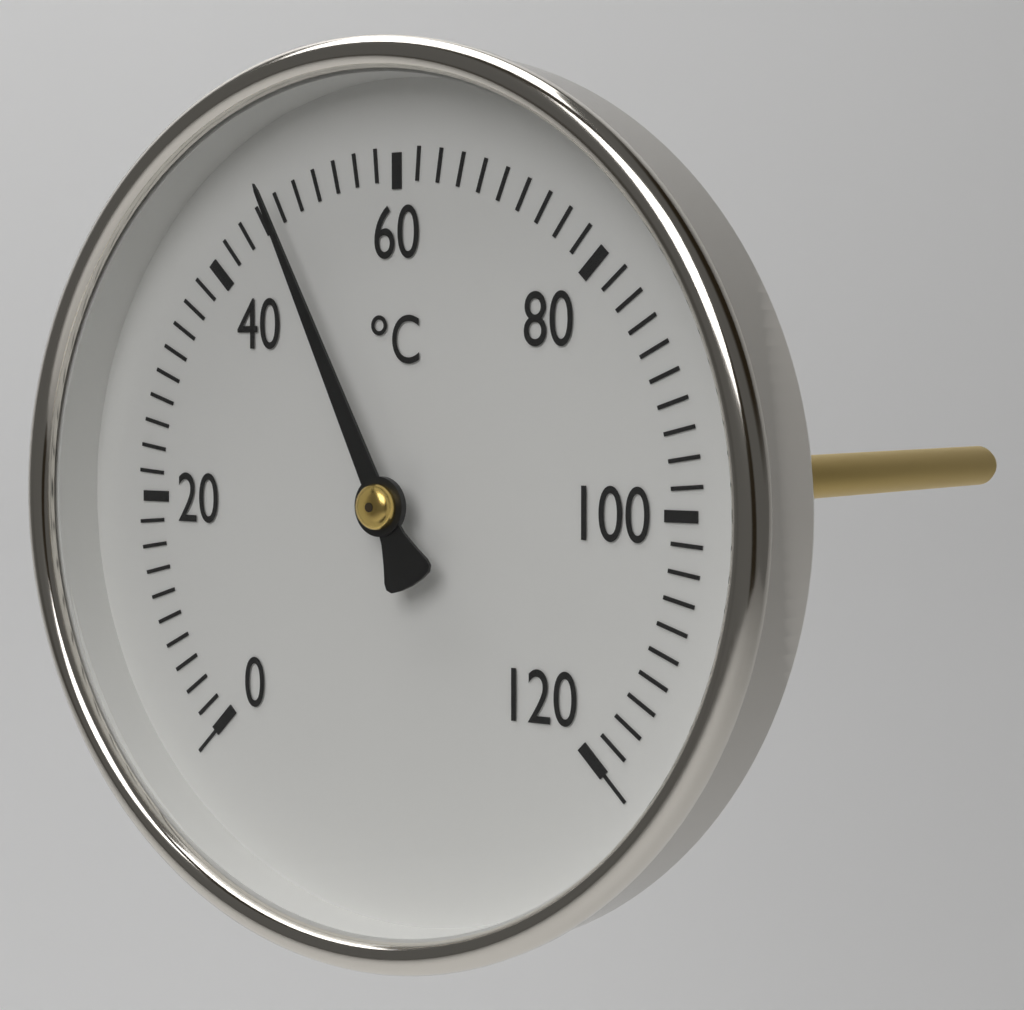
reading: 48 °C
